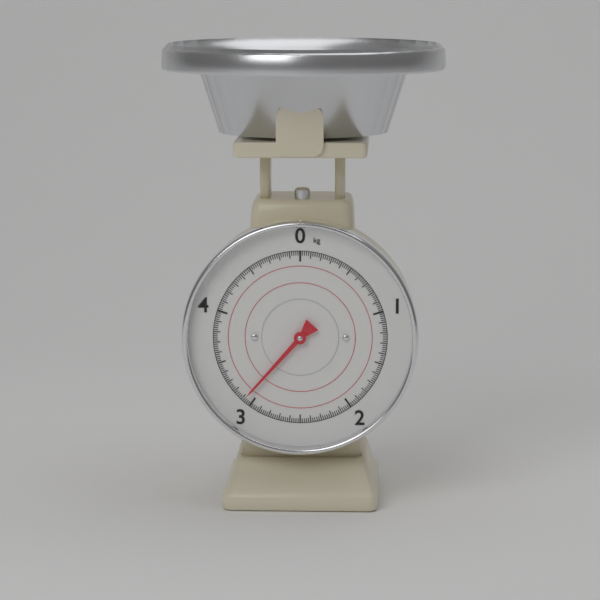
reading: 3.08 kg
